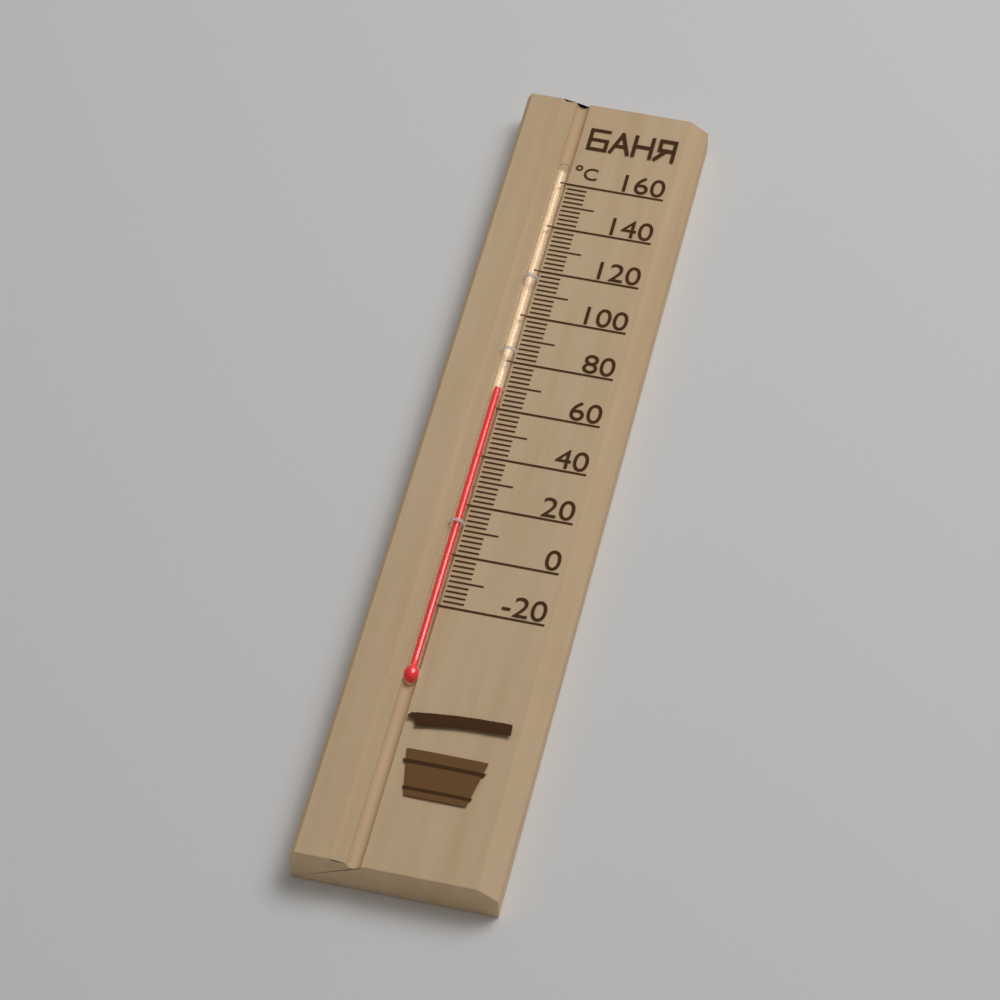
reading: 68 °C
